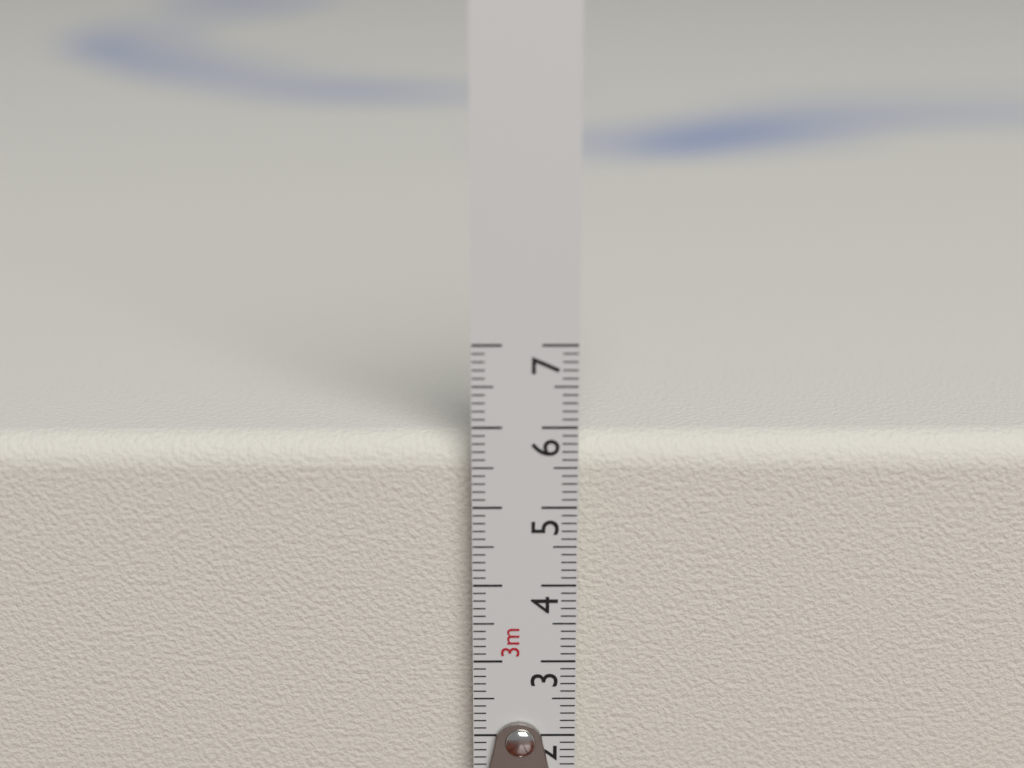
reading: 5.8 cm
